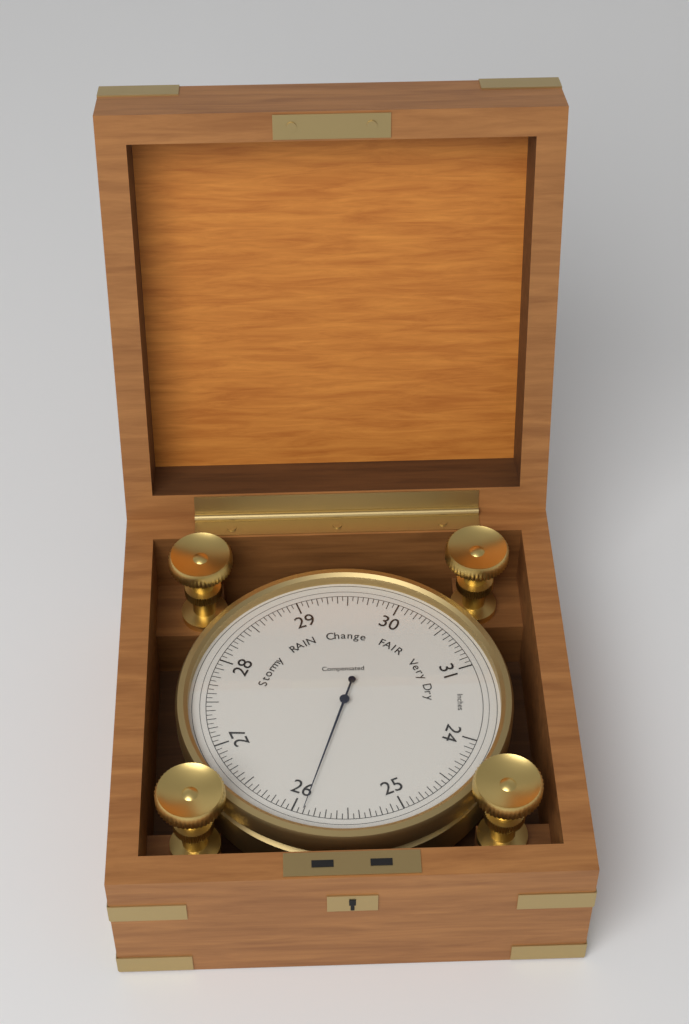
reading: 25.90 inHg
